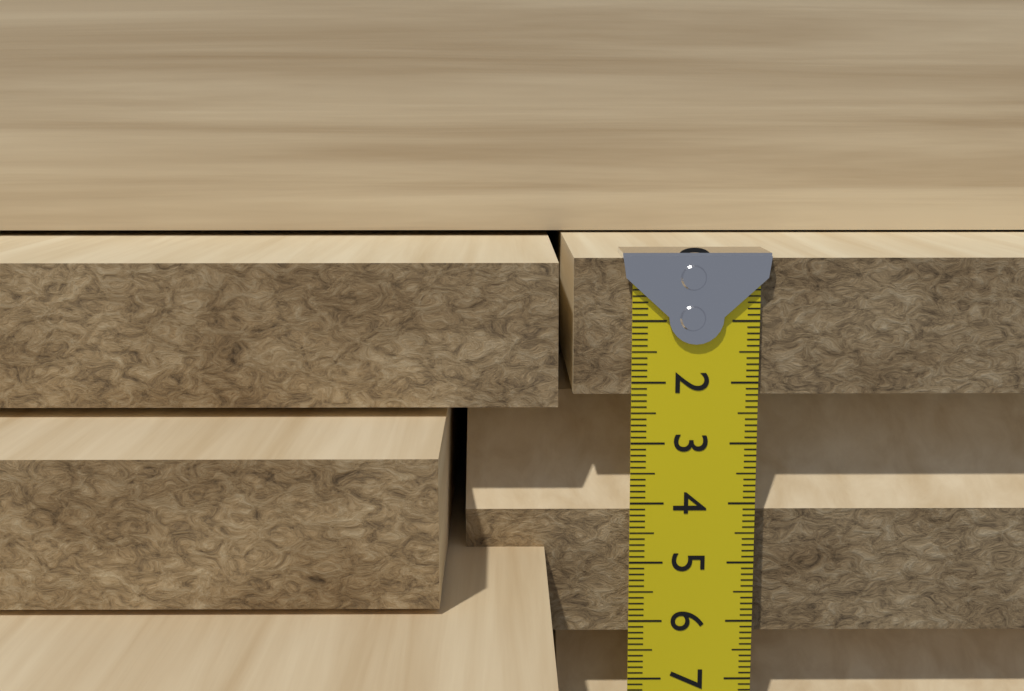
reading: 2.2 cm
